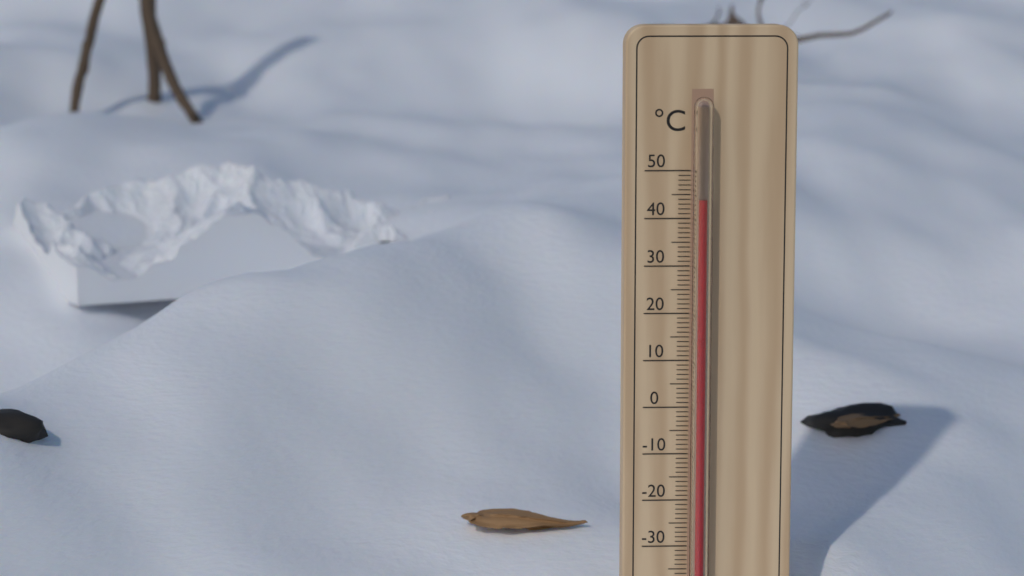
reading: 44 °C
